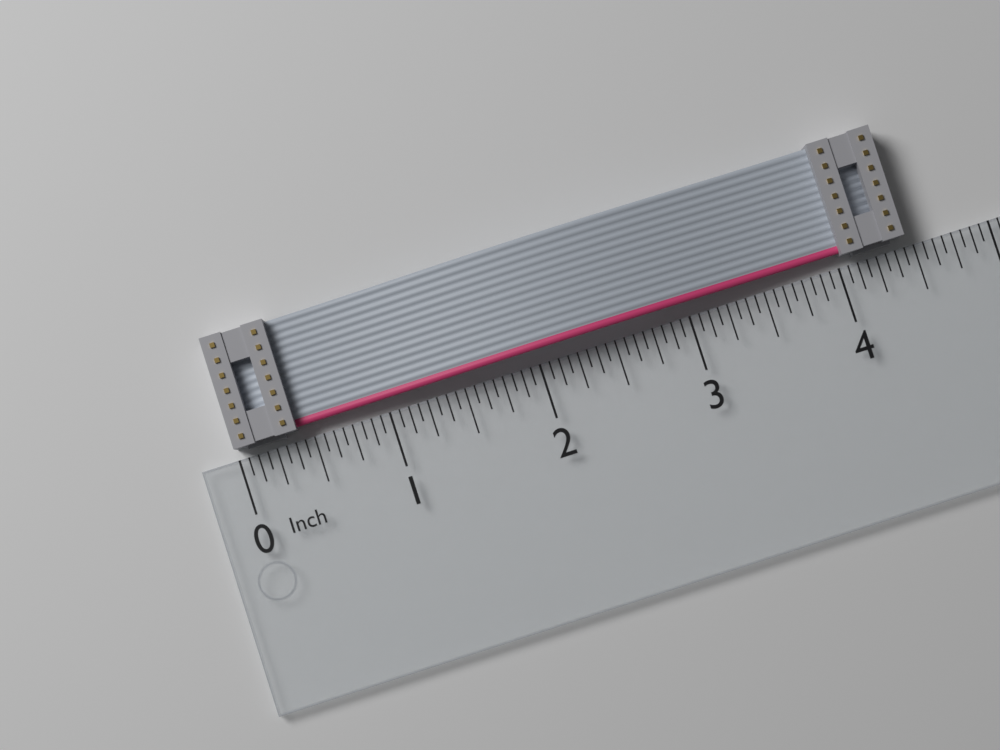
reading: 4.4375 in
